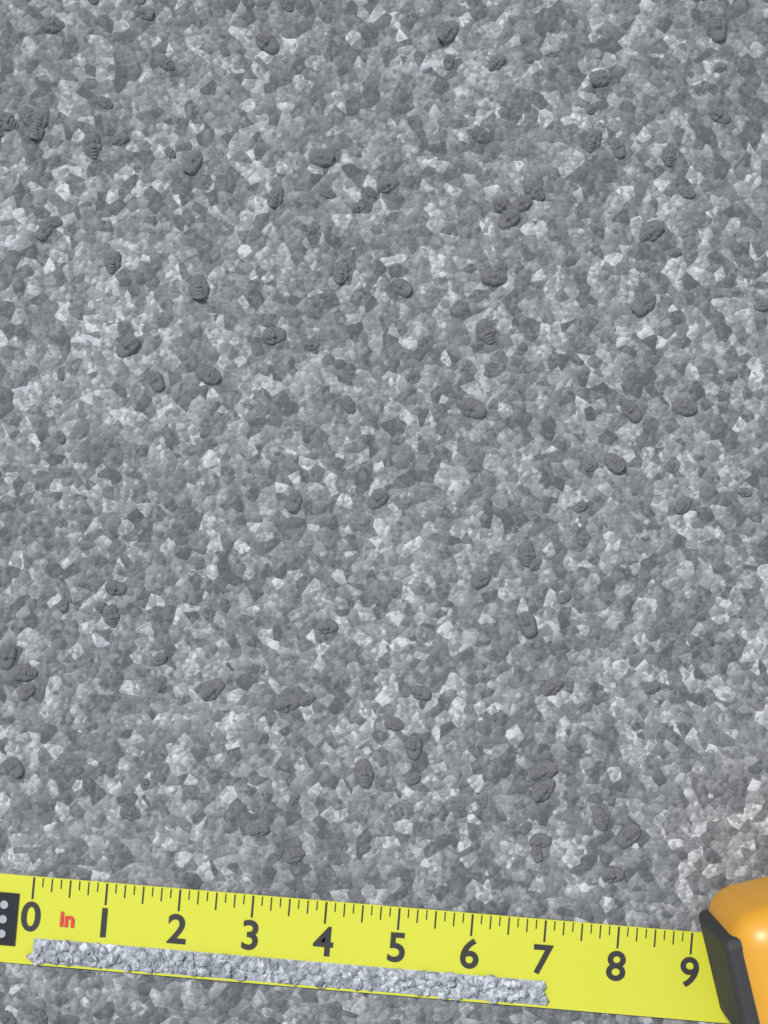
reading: 7.125 in
